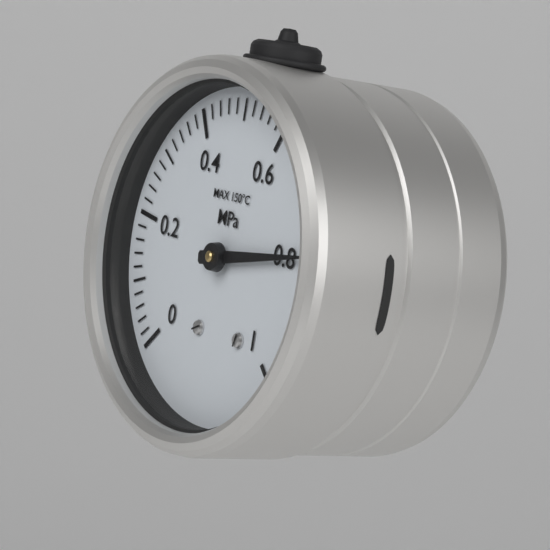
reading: 0.80 MPa
